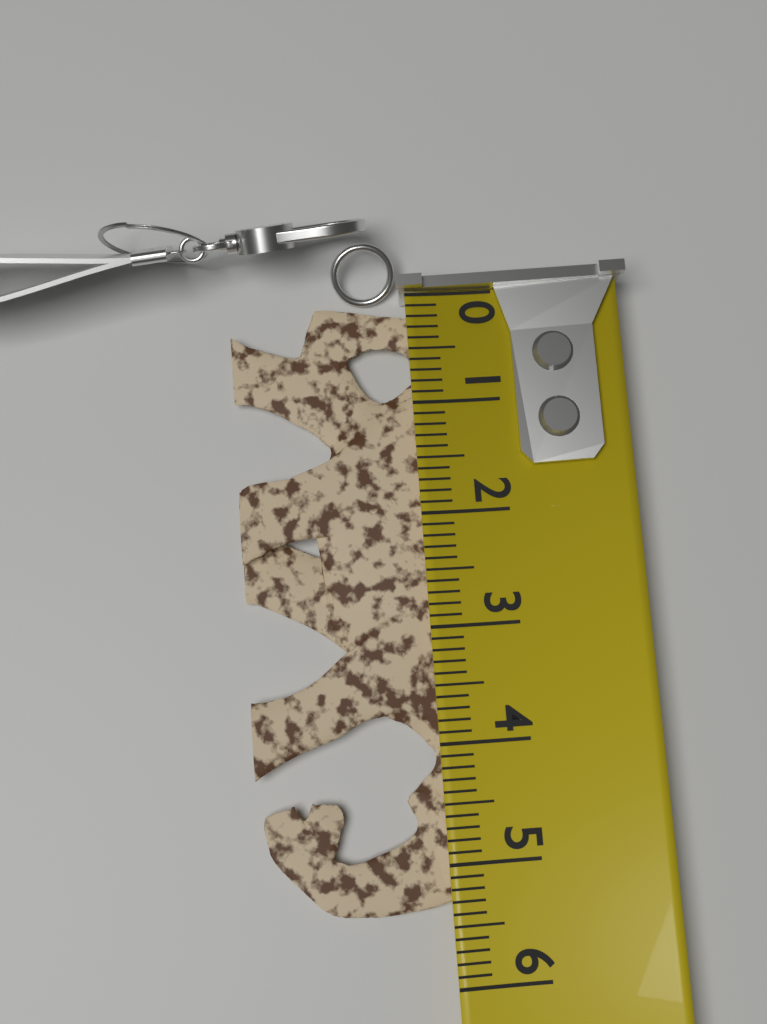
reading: 5.4 (no unit)
